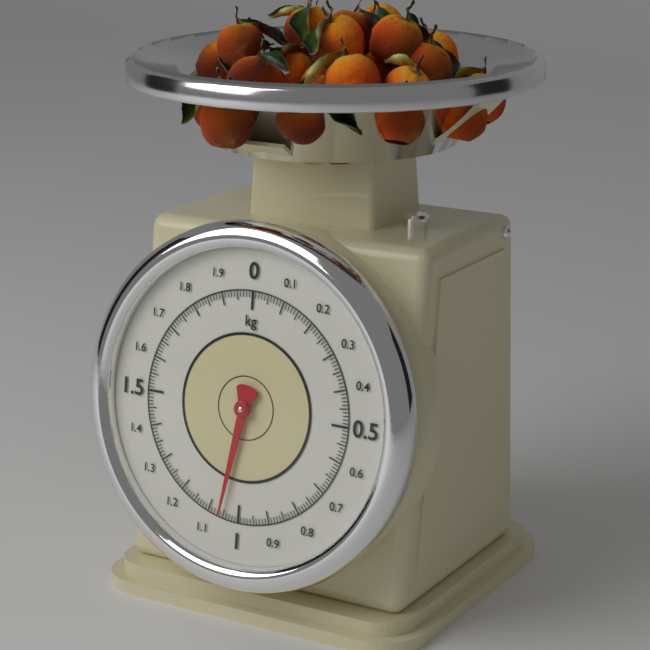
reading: 1.06 kg
